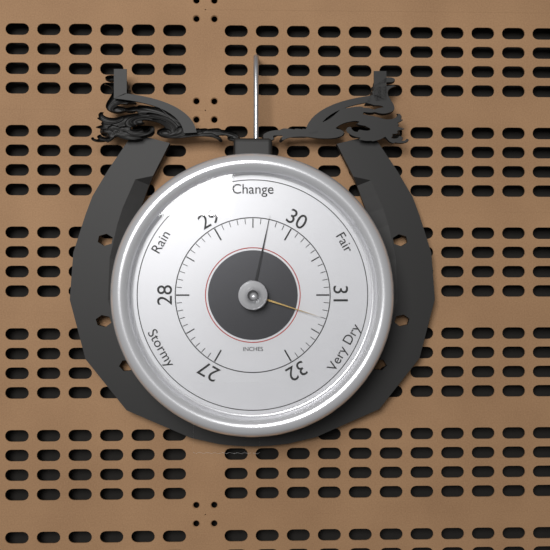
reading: 29.7 inHg
